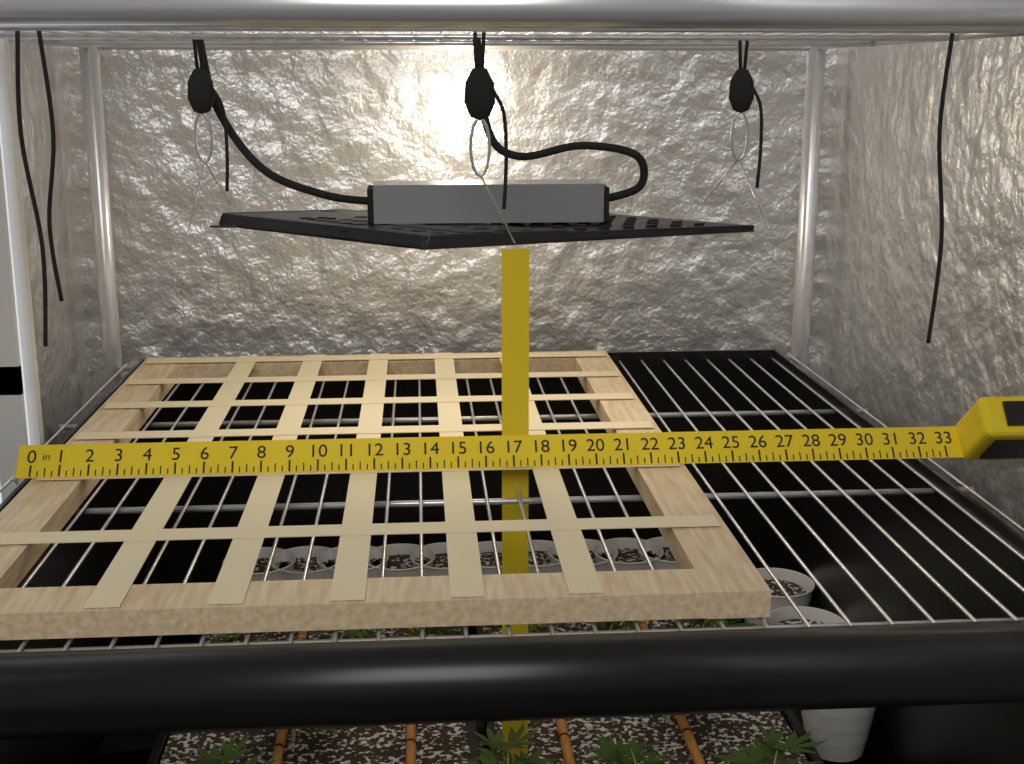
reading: 23.25 in
